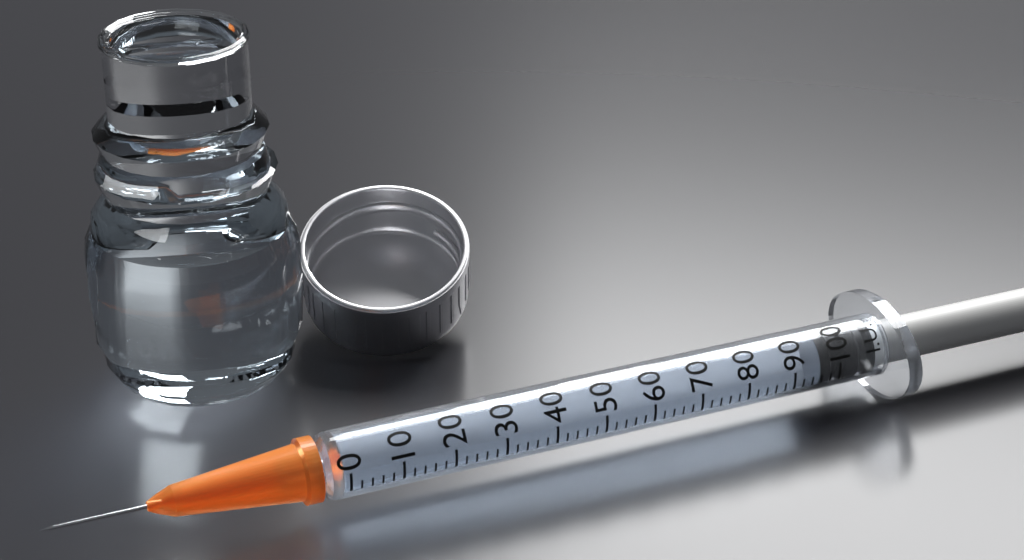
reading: 96 I.U.
